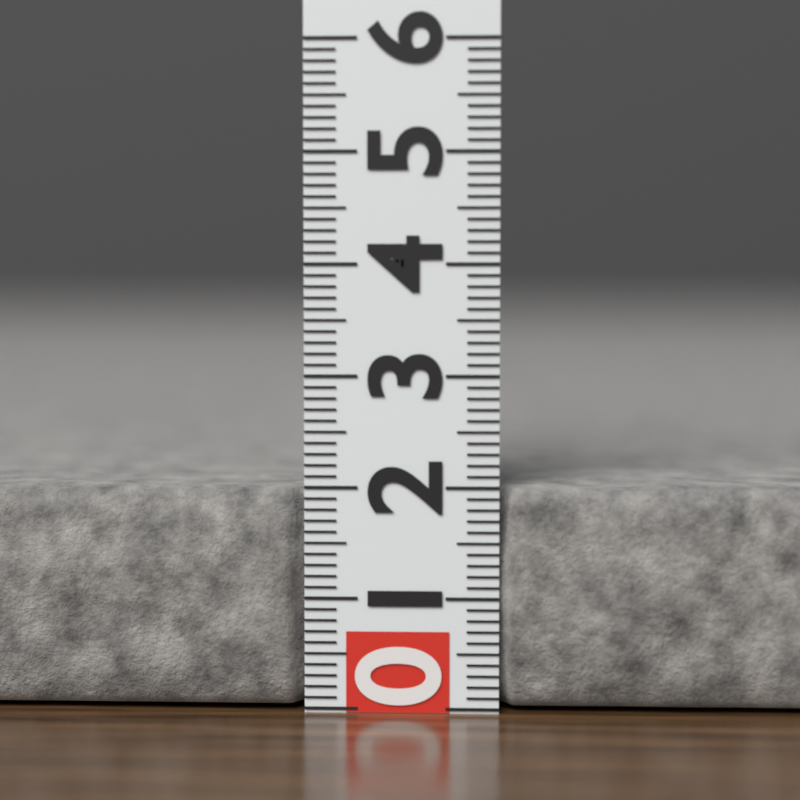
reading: 2.0 (no unit)
